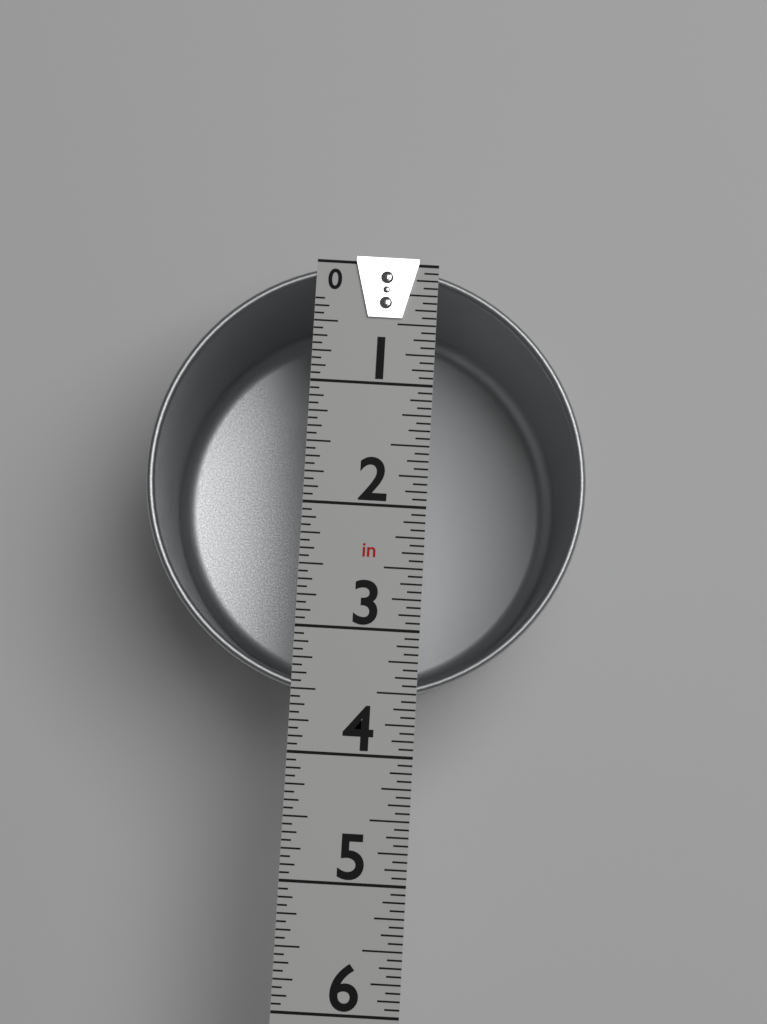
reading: 3.5625 in
